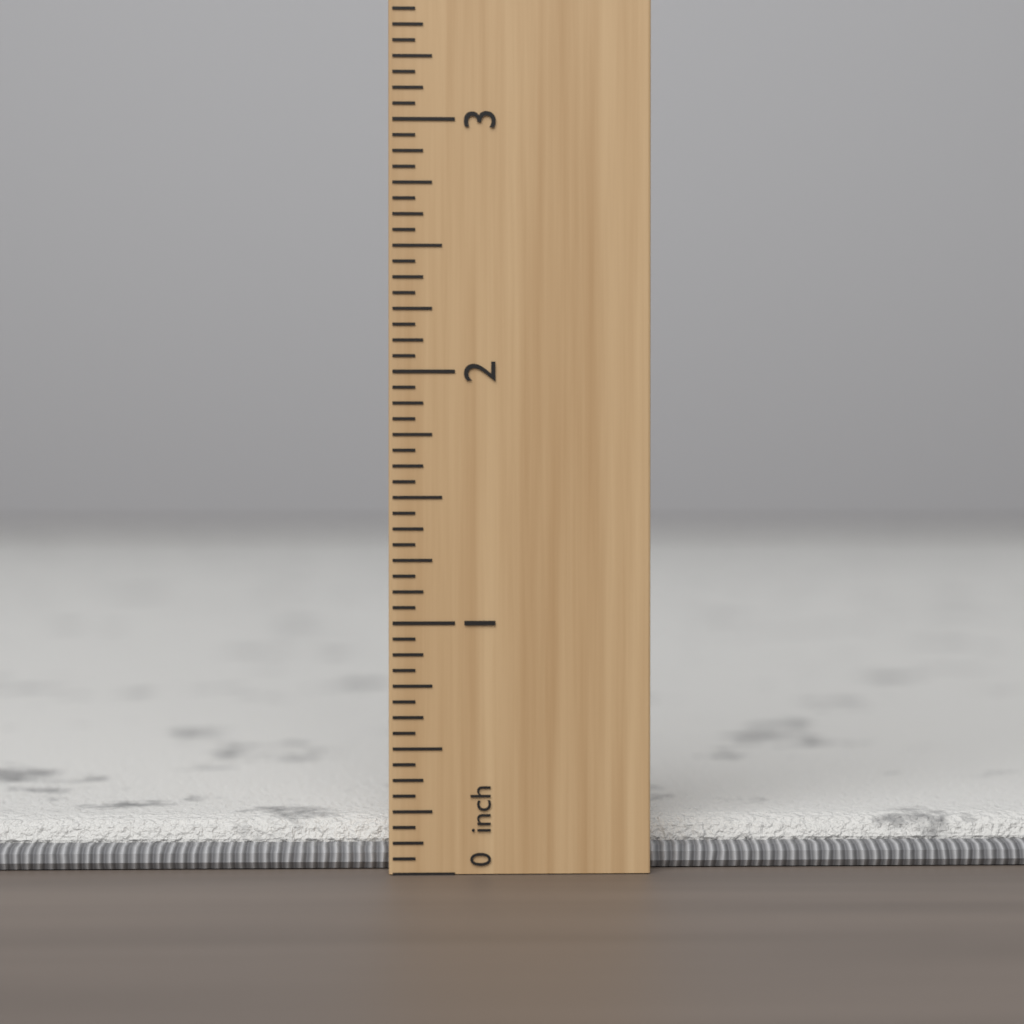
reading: 0.1875 inch
